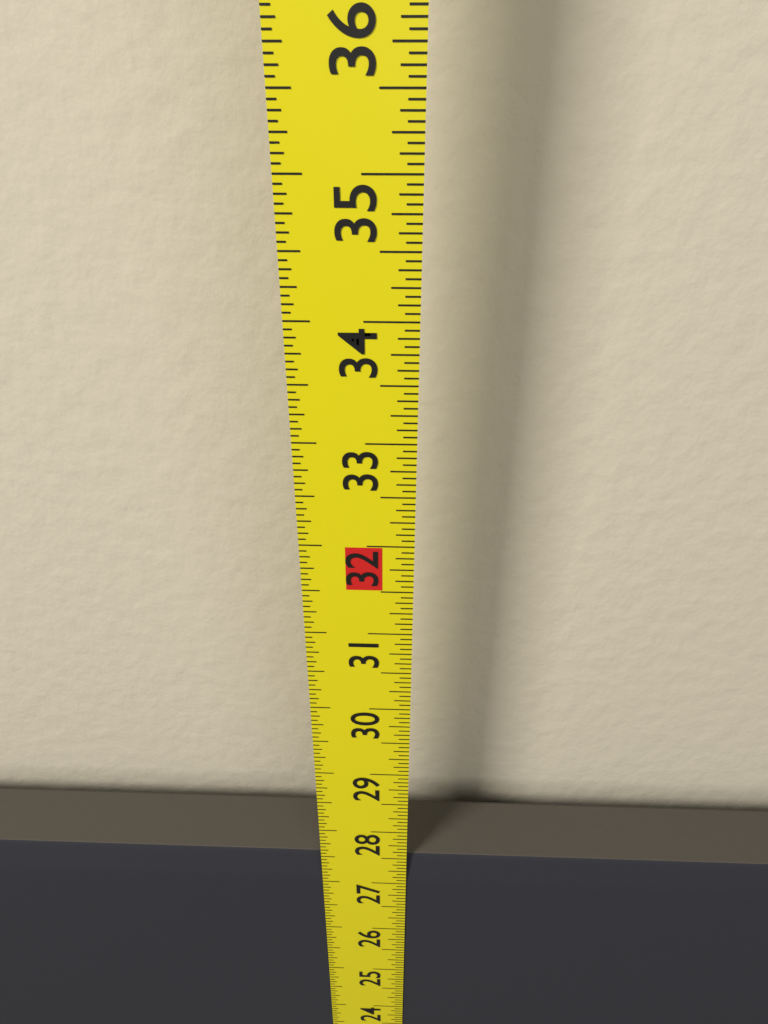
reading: 27.5000 in
